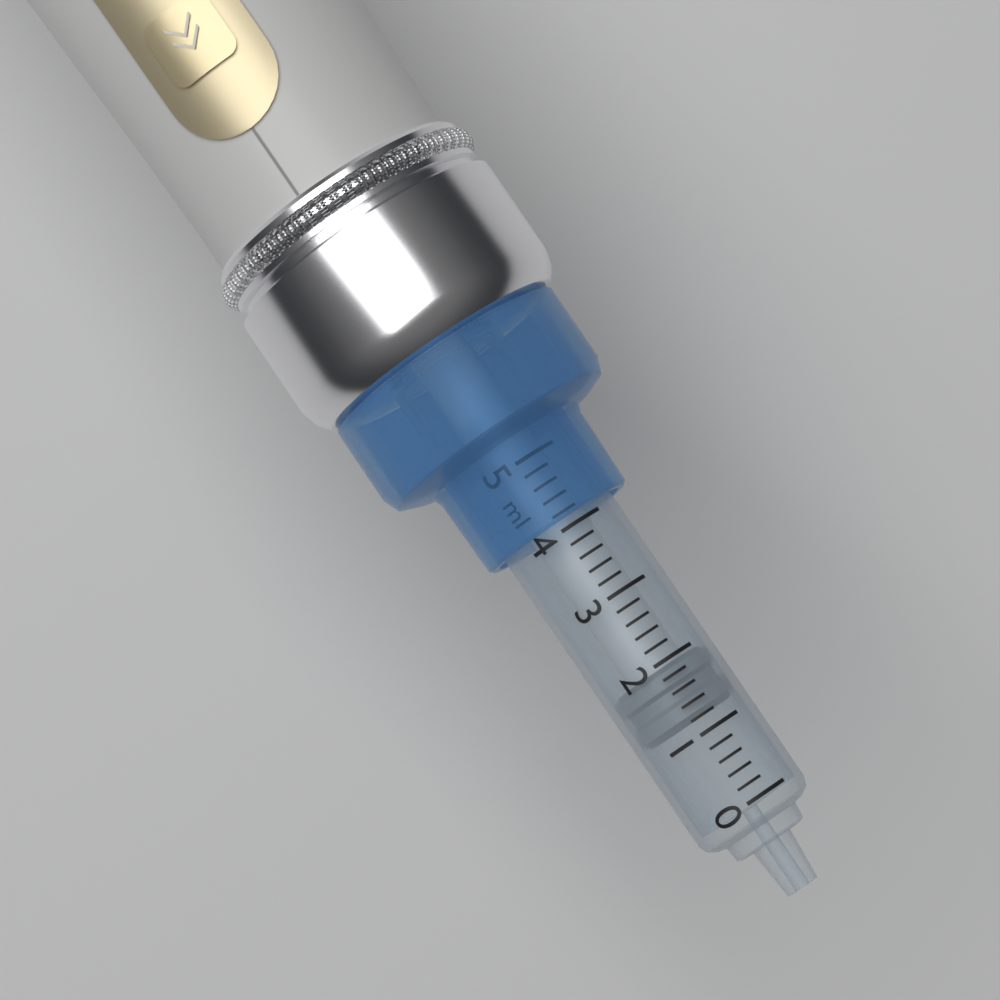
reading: 1.2 ml
